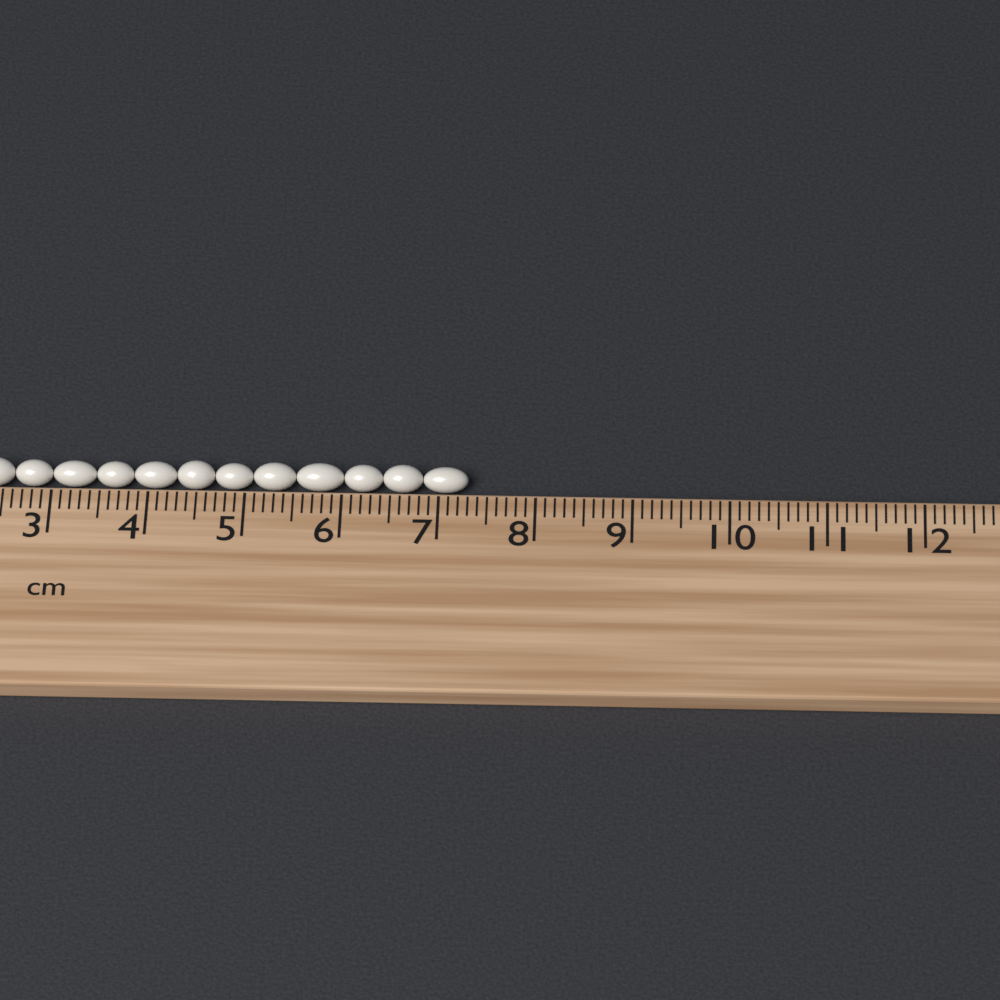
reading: 7.3 cm
